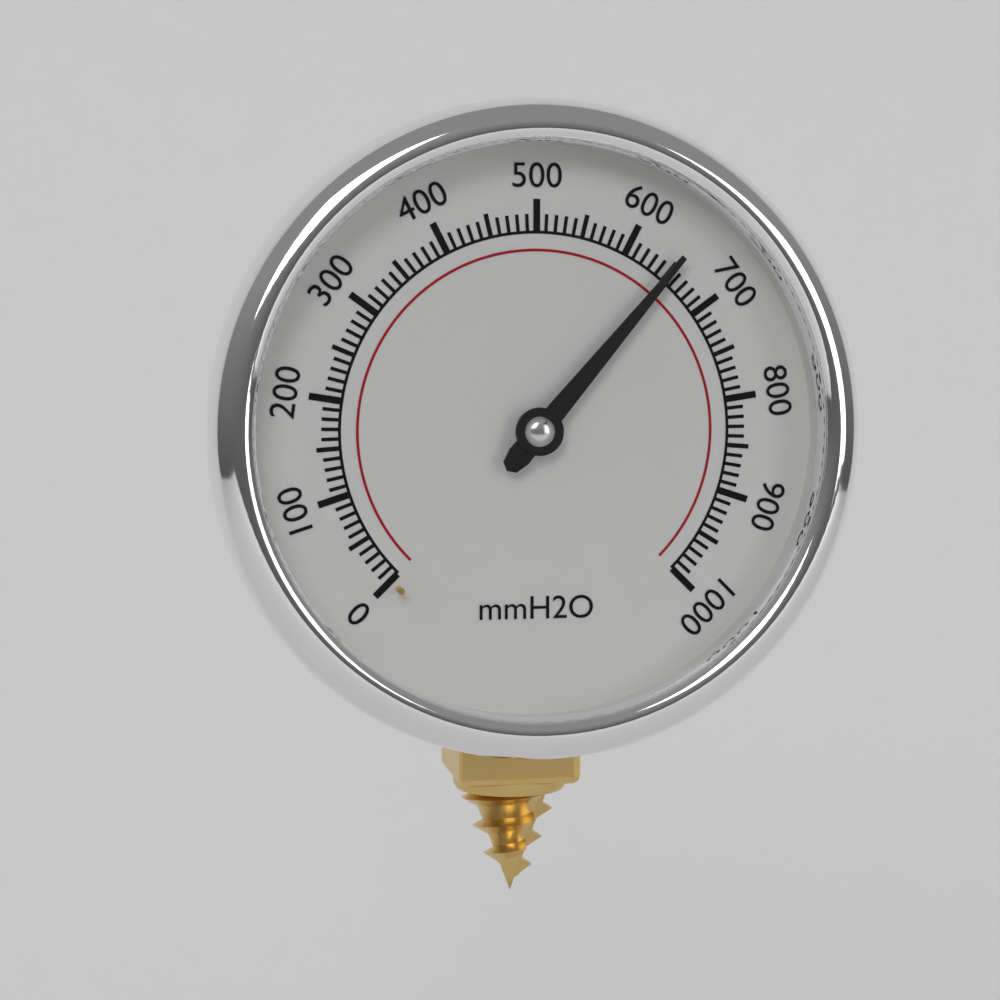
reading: 650 mmH2O
